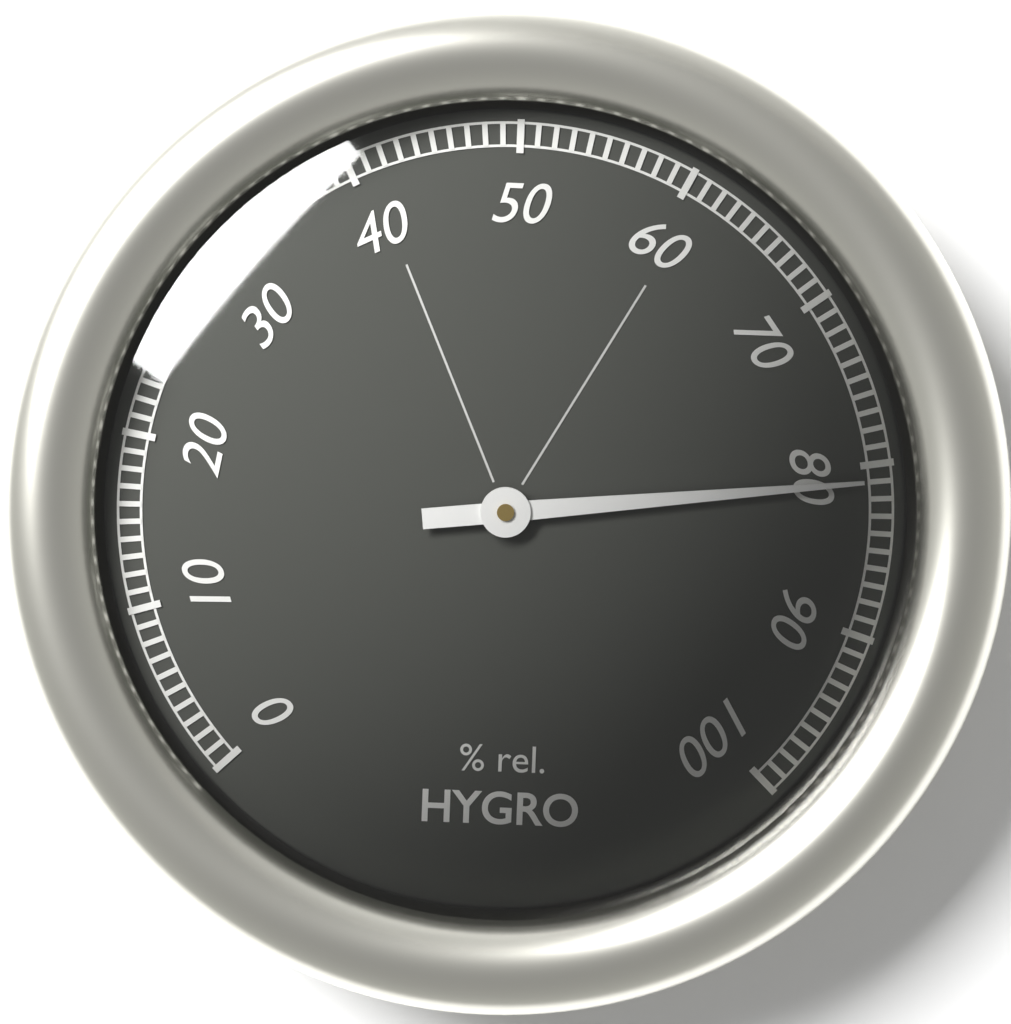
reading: 81 %
